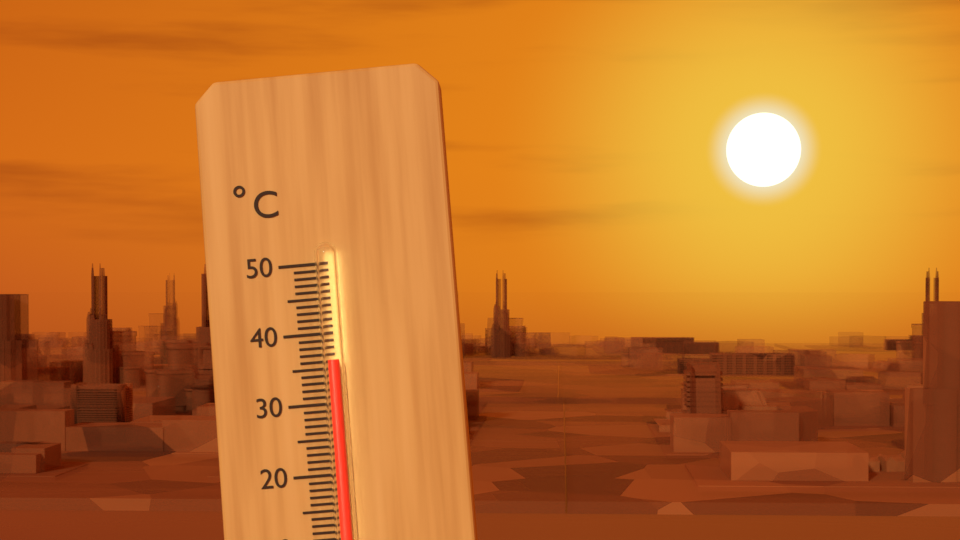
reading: 36 °C
